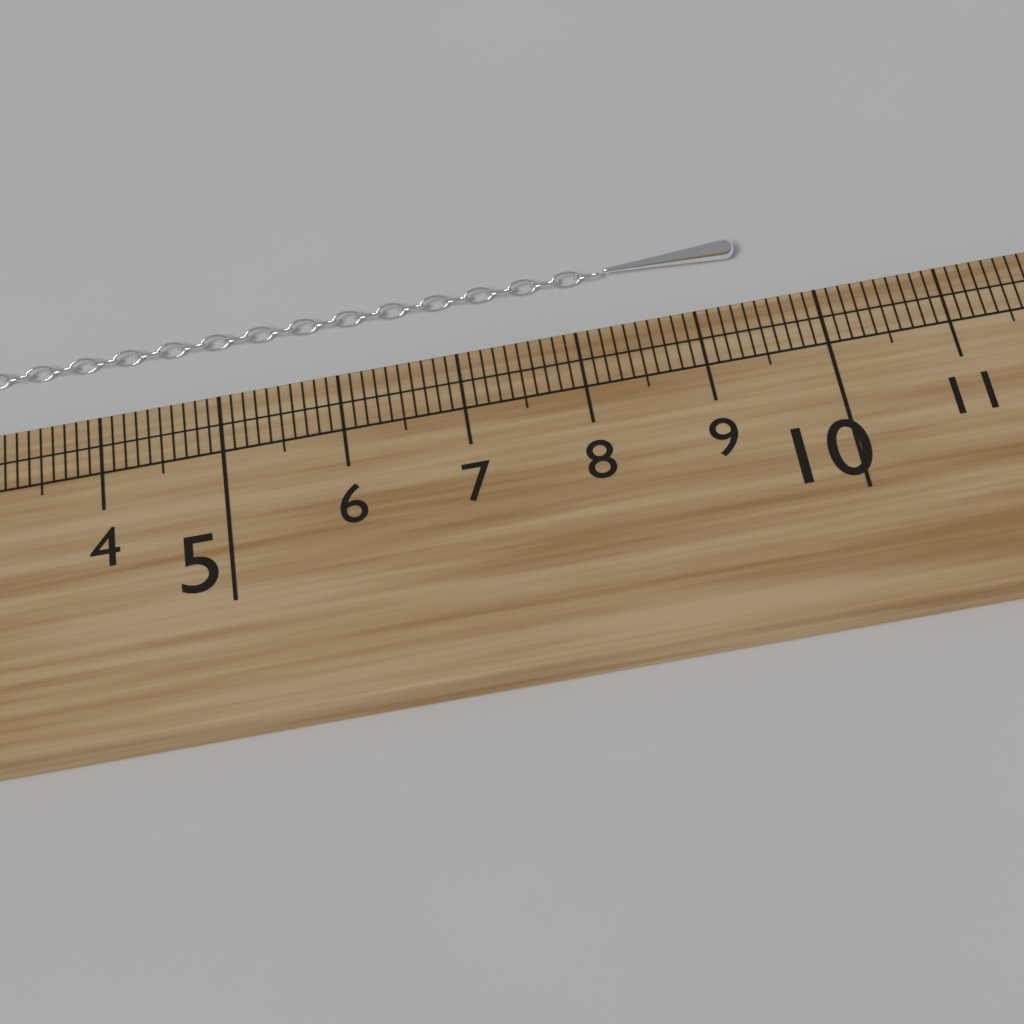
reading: 9.5 cm
